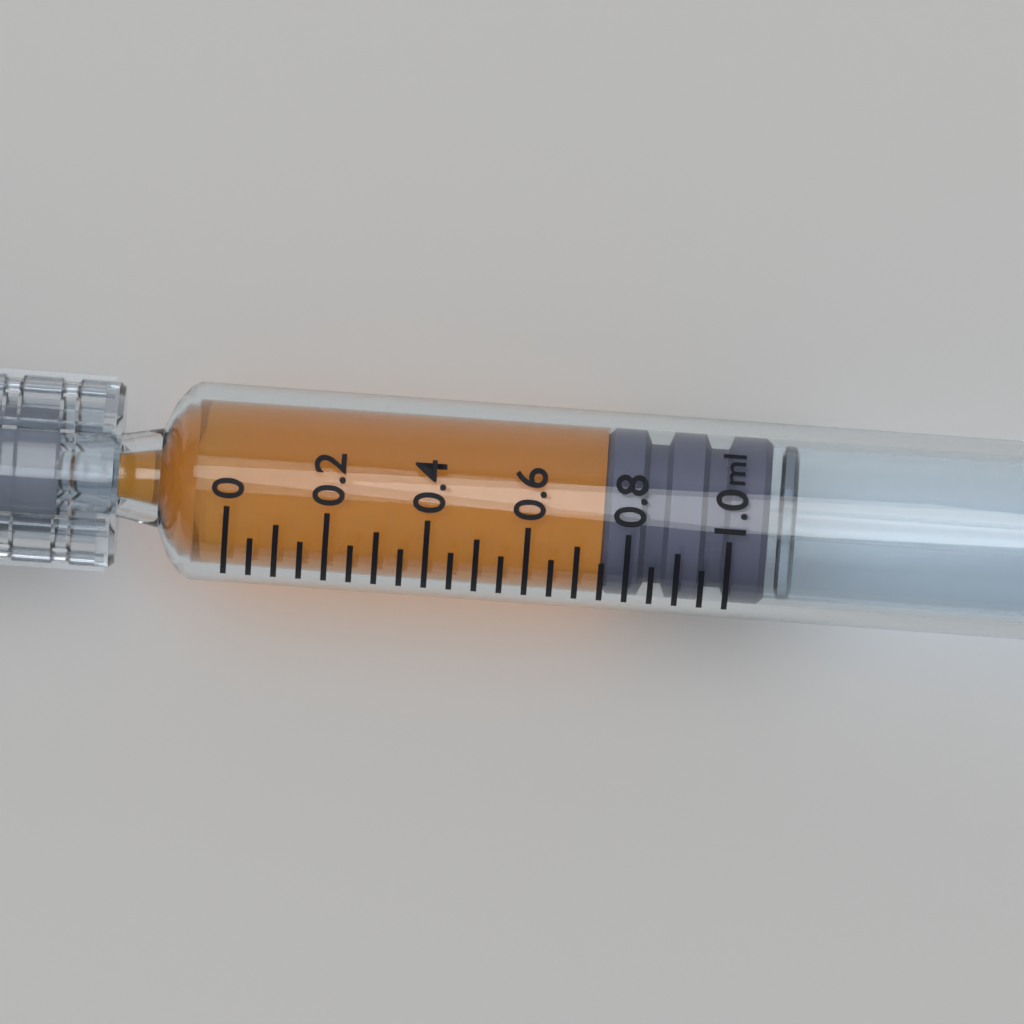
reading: 0.75 ml
